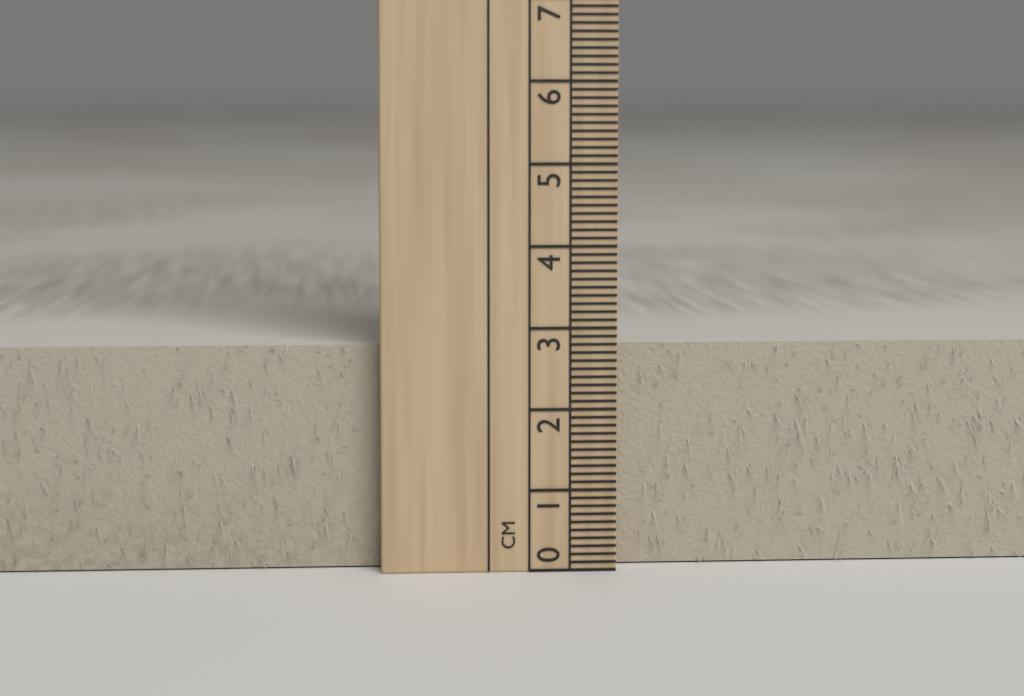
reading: 2.8 cm
